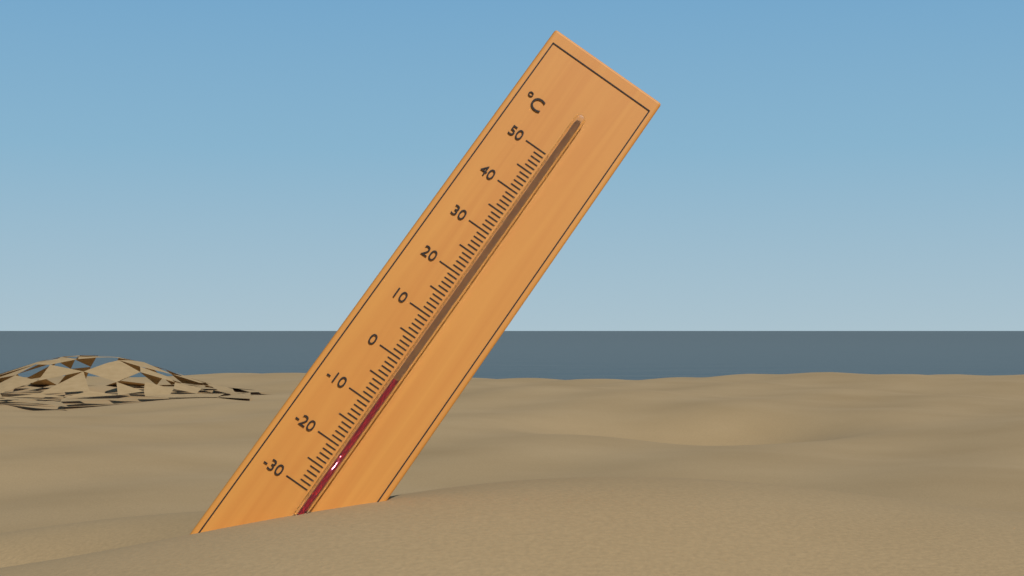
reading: -4 °C
